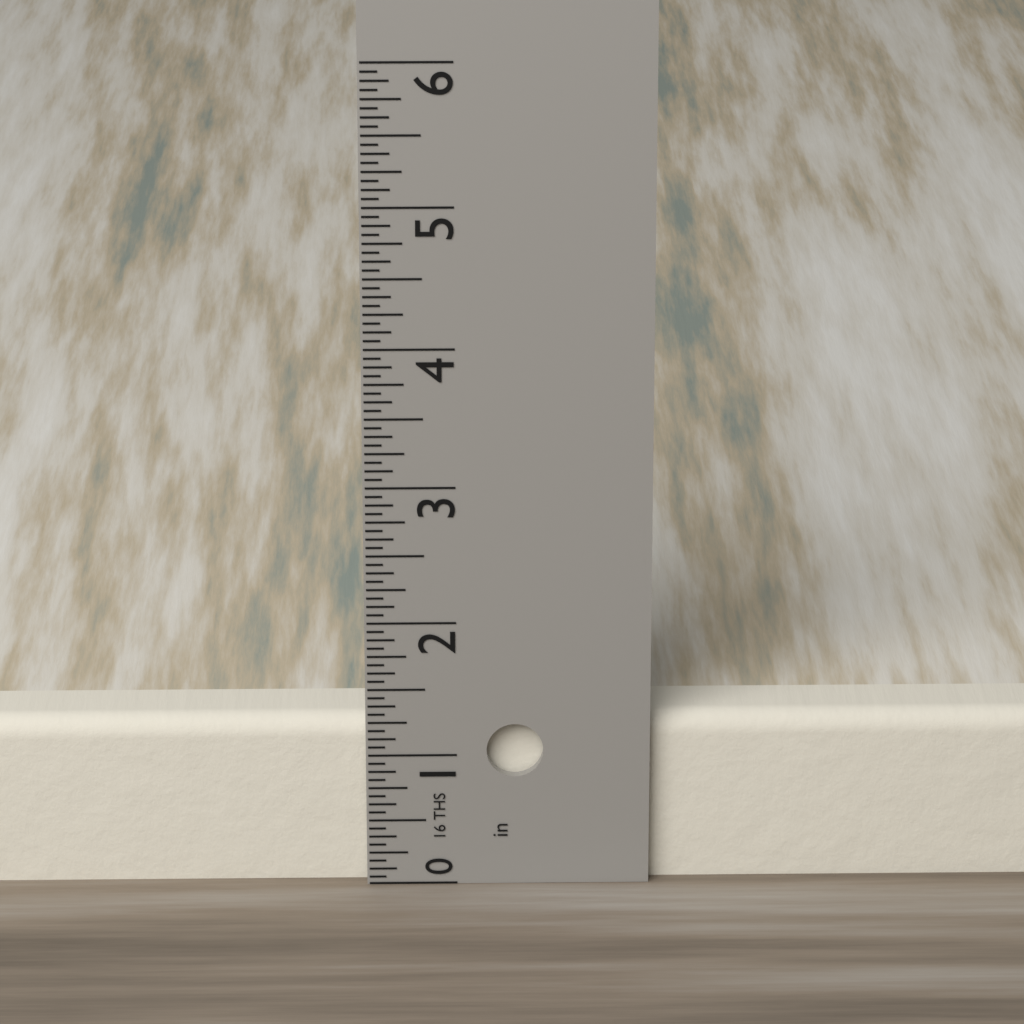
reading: 1.2500 in
